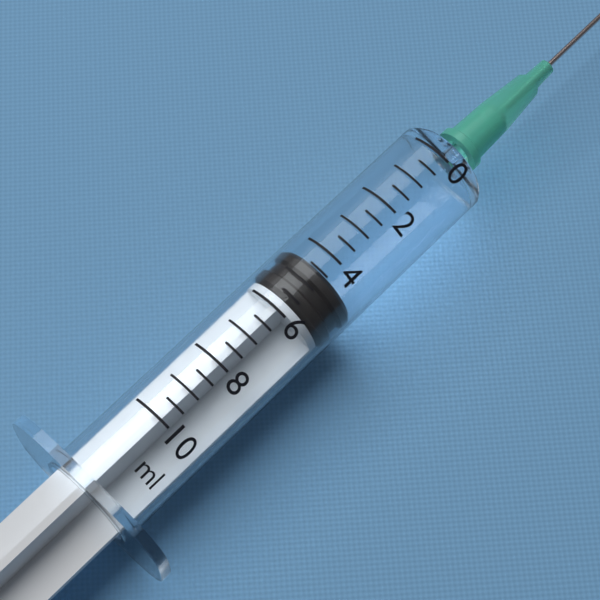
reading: 4.5 ml
